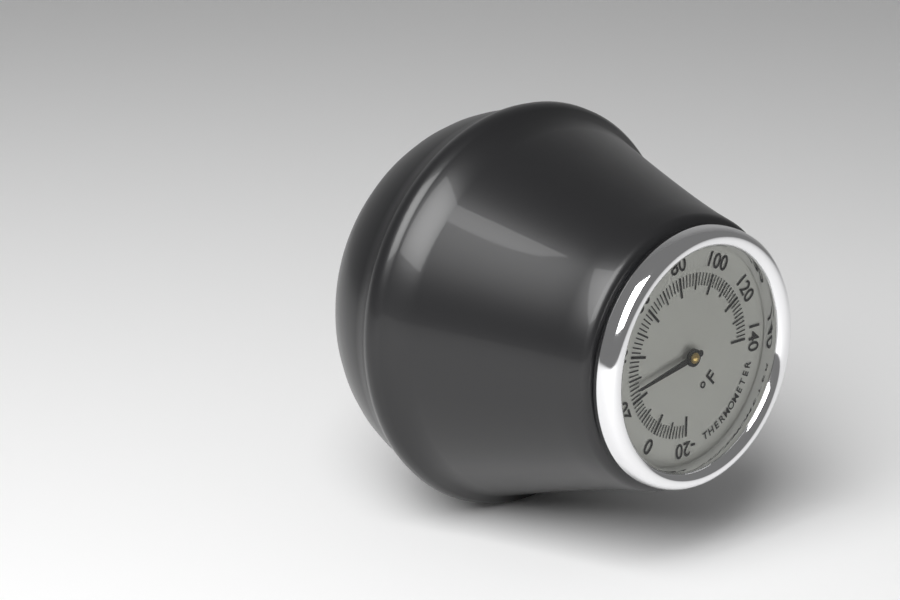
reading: 26 °F
